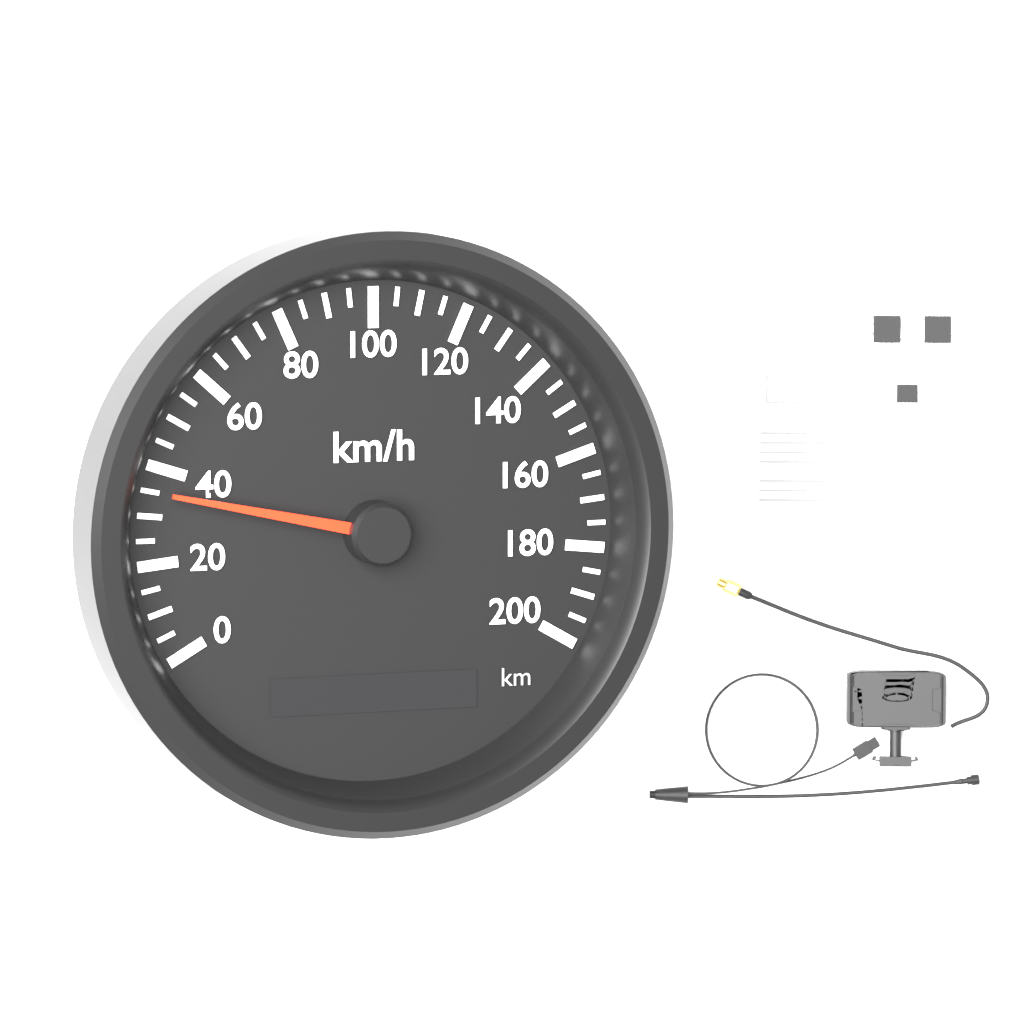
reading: 35 km/h
